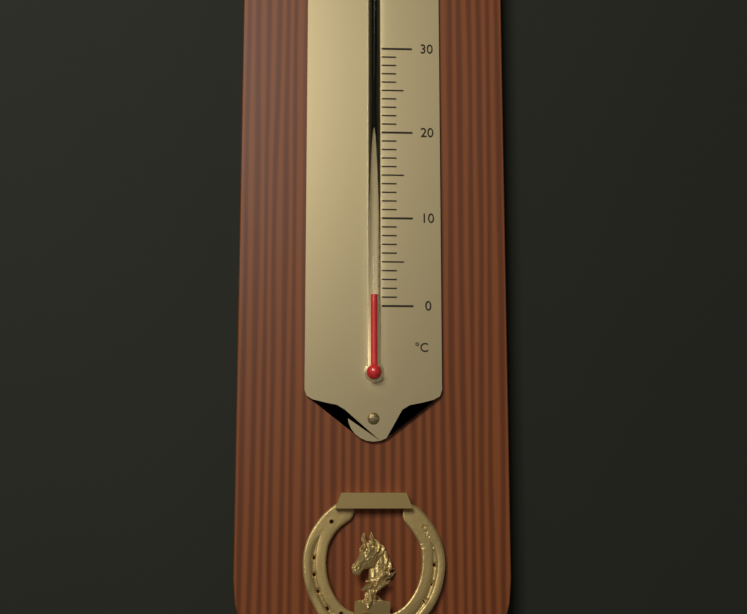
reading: 1 °C
